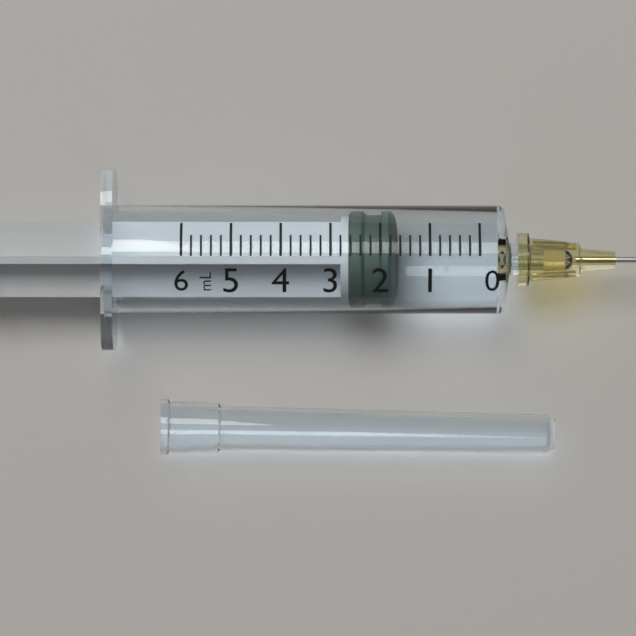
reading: 1.8 ml
